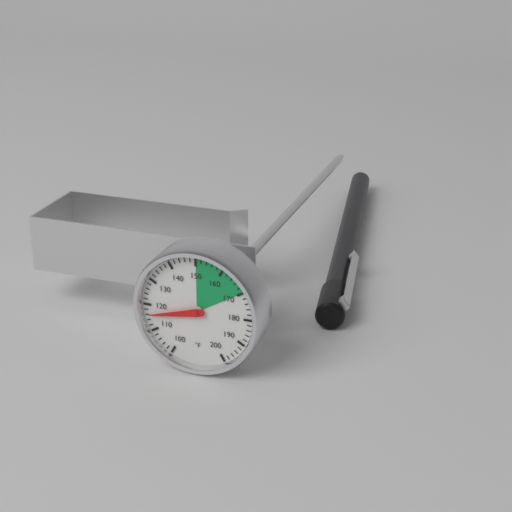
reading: 116 °F
